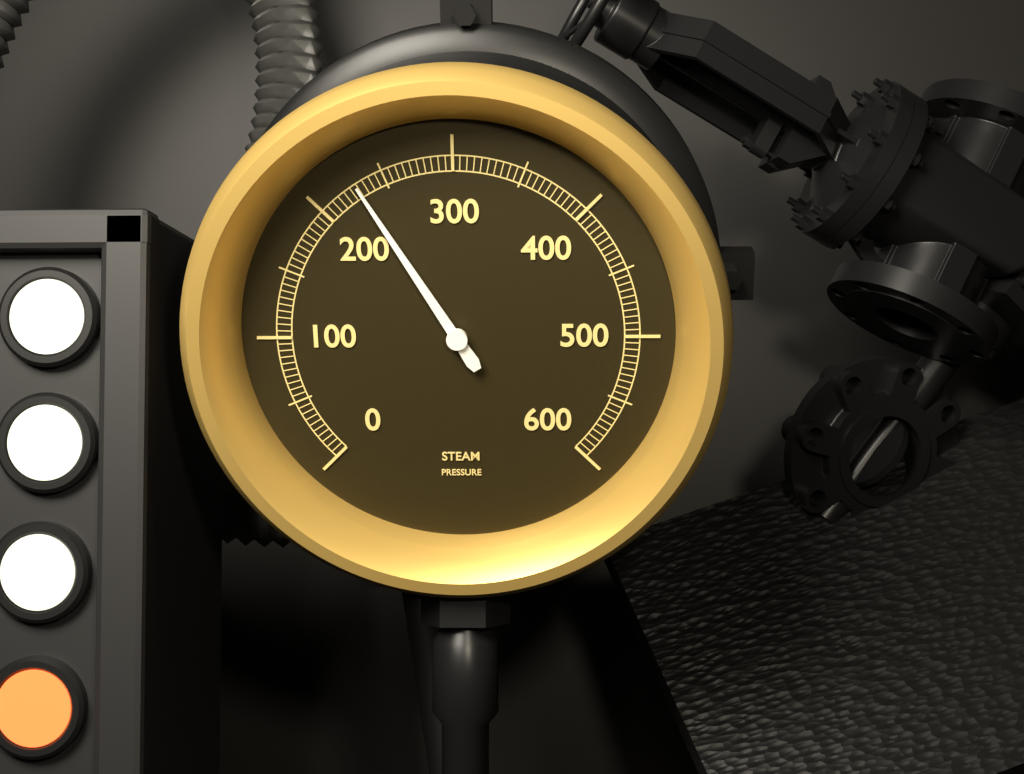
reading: 230 (no unit)
